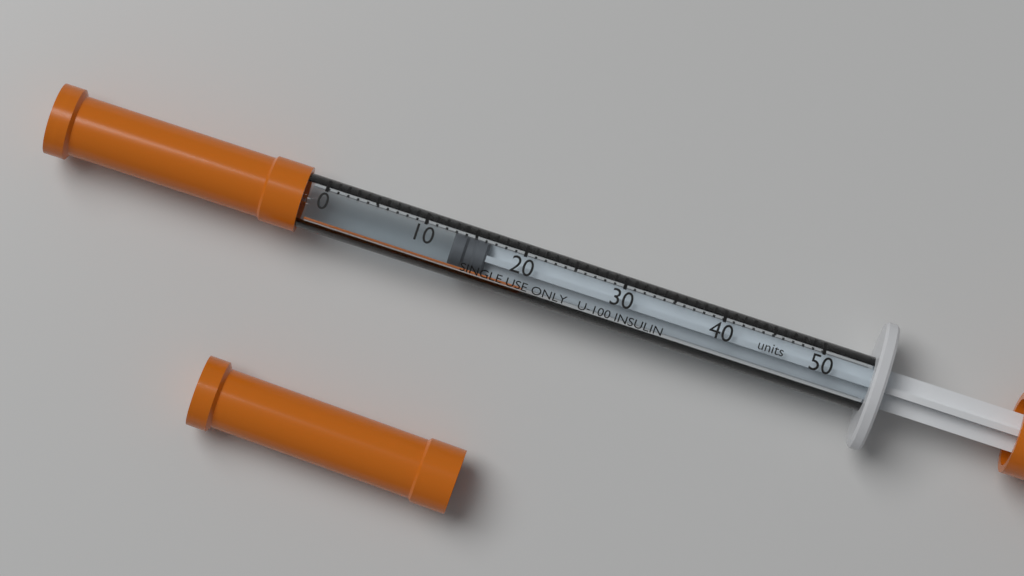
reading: 13 units
